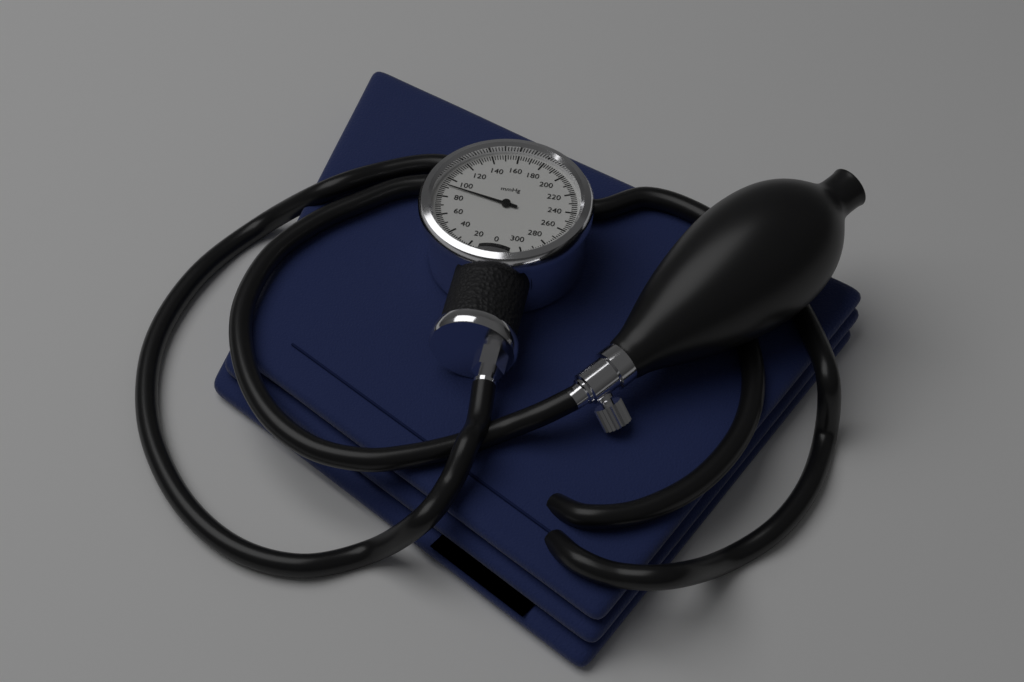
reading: 92 mmHg
